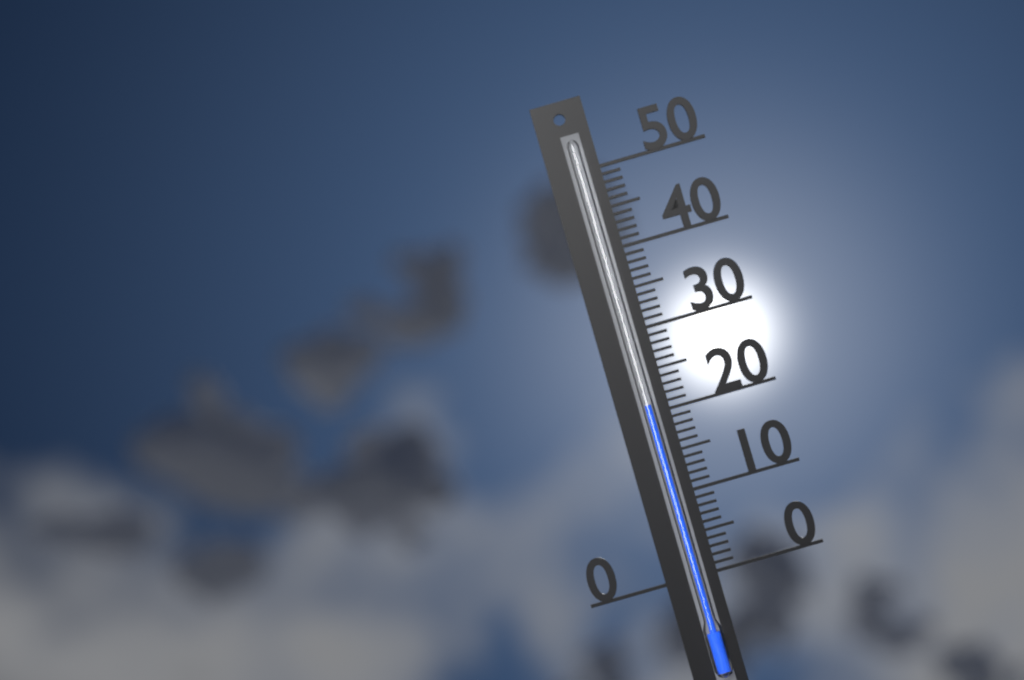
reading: 21 (no unit)
